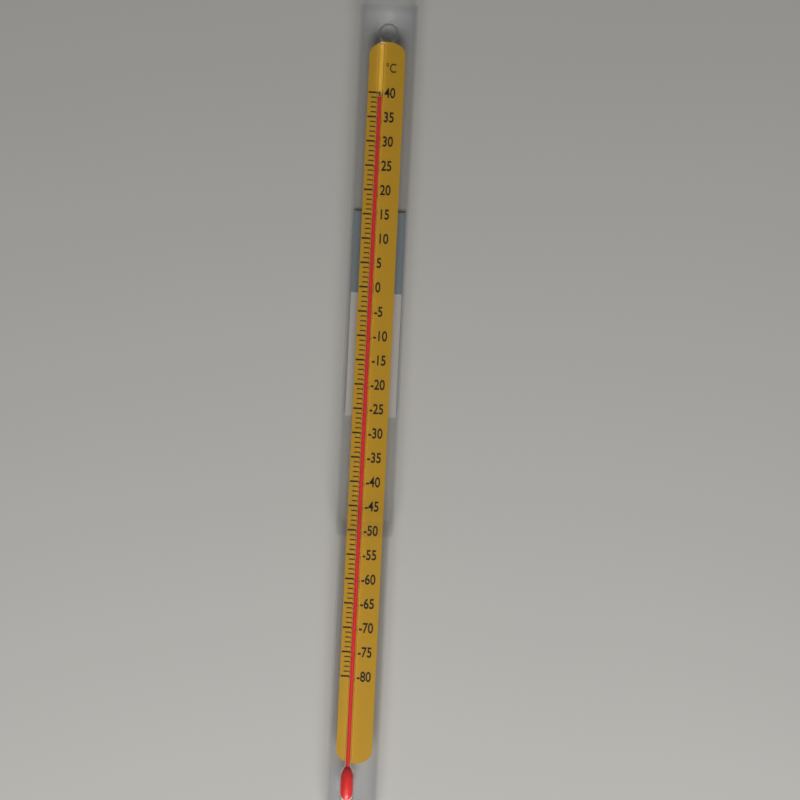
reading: 39 °C
